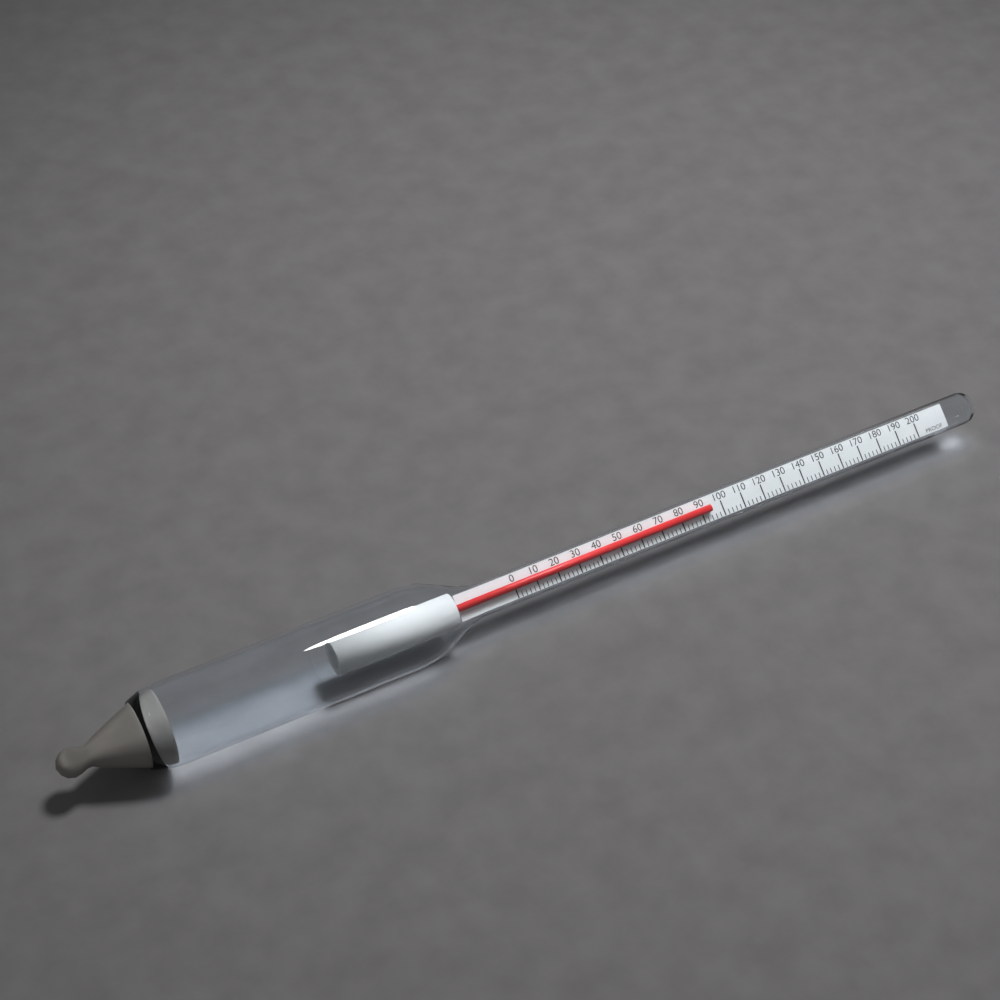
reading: 94 proof
